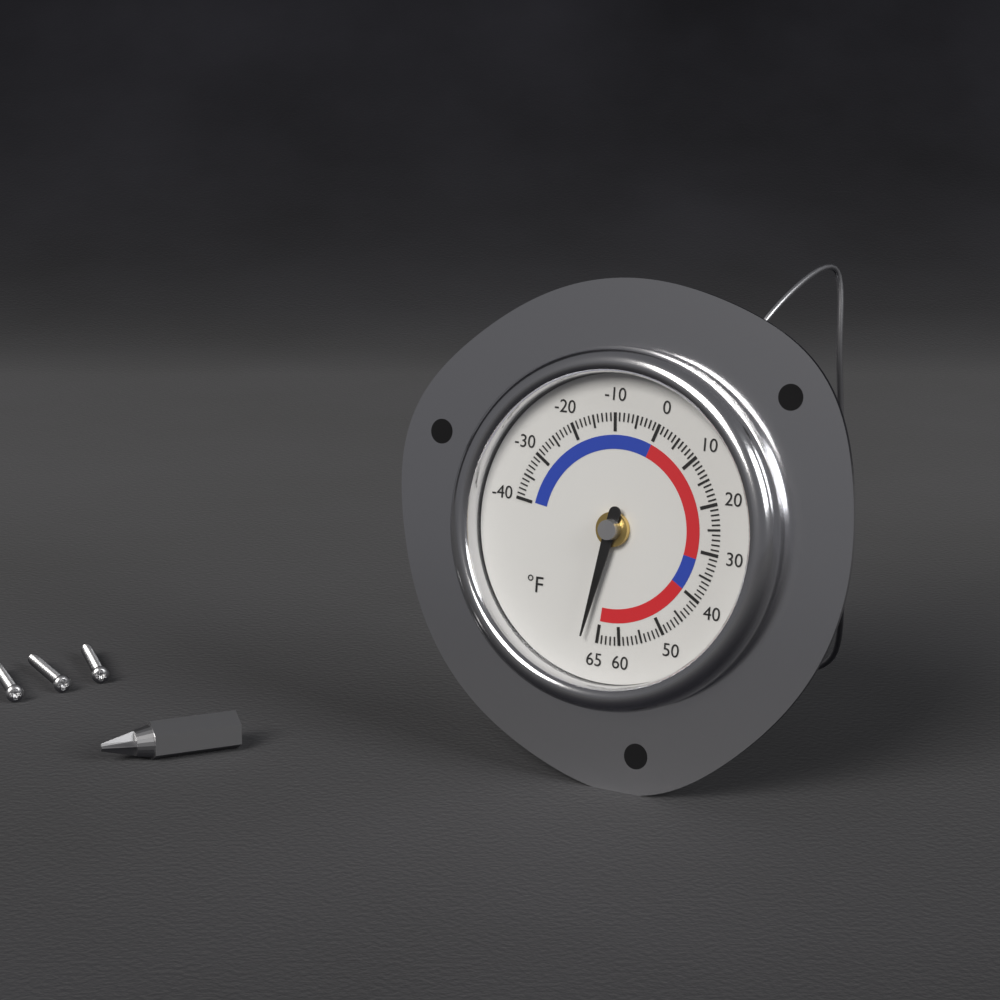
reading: 68 °F
